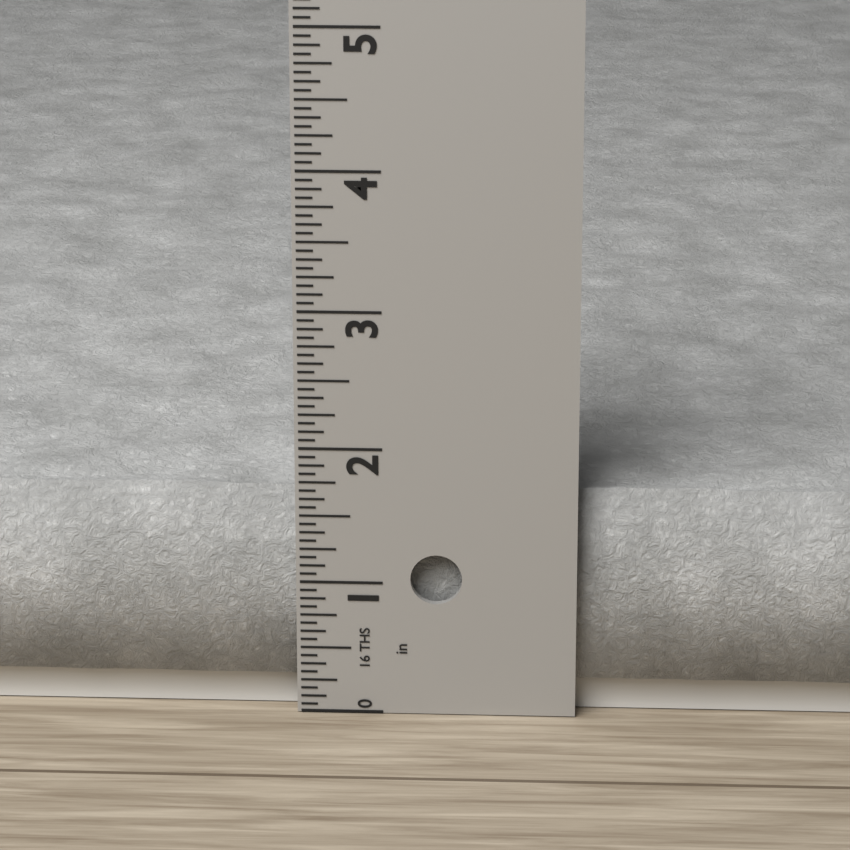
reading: 1.6875 in
